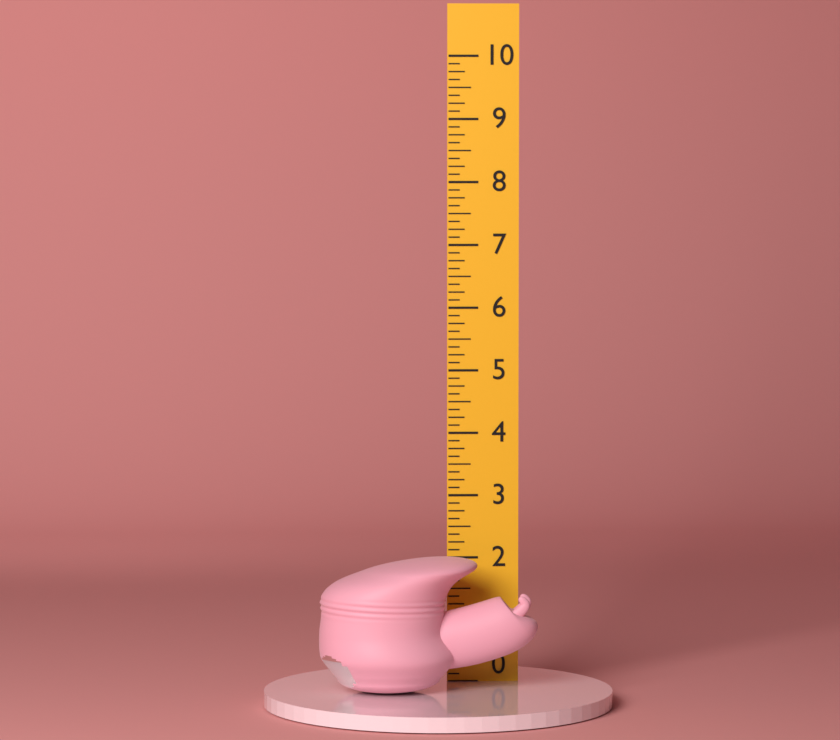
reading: 2.125 in
